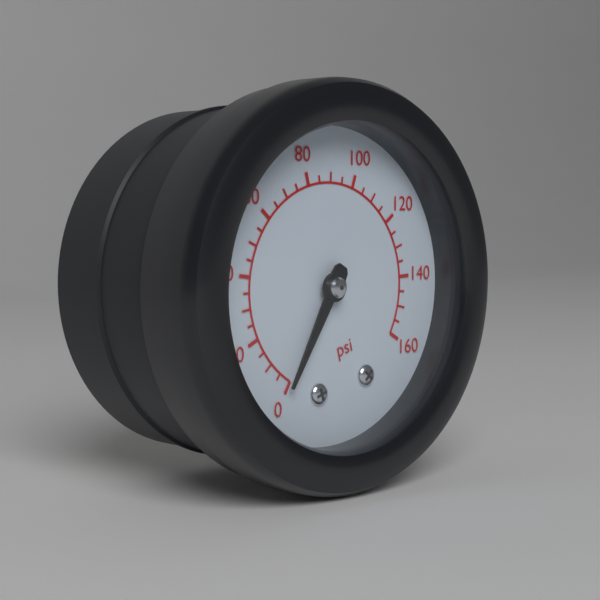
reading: 0 psi
